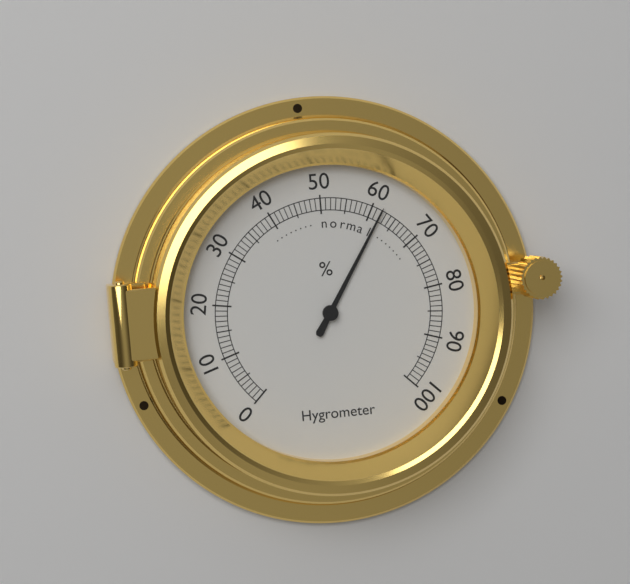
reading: 62 %
